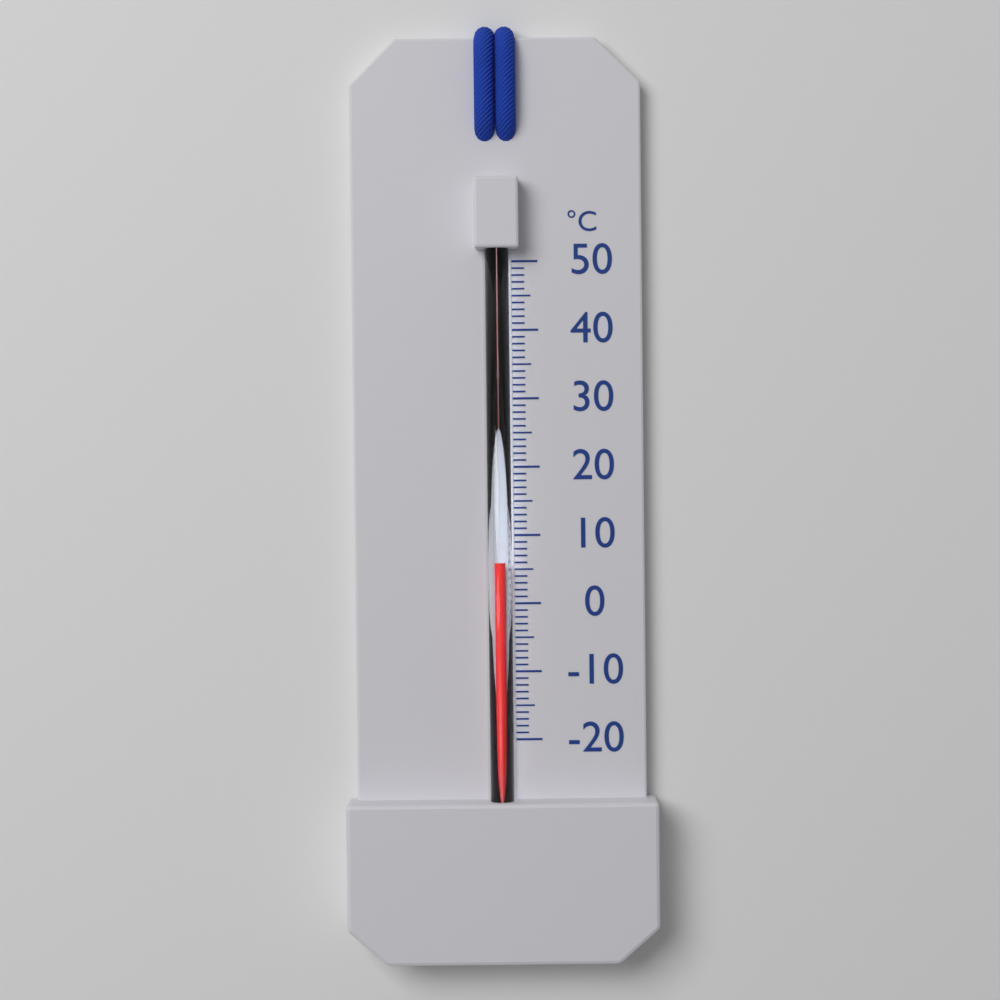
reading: 6 °C
